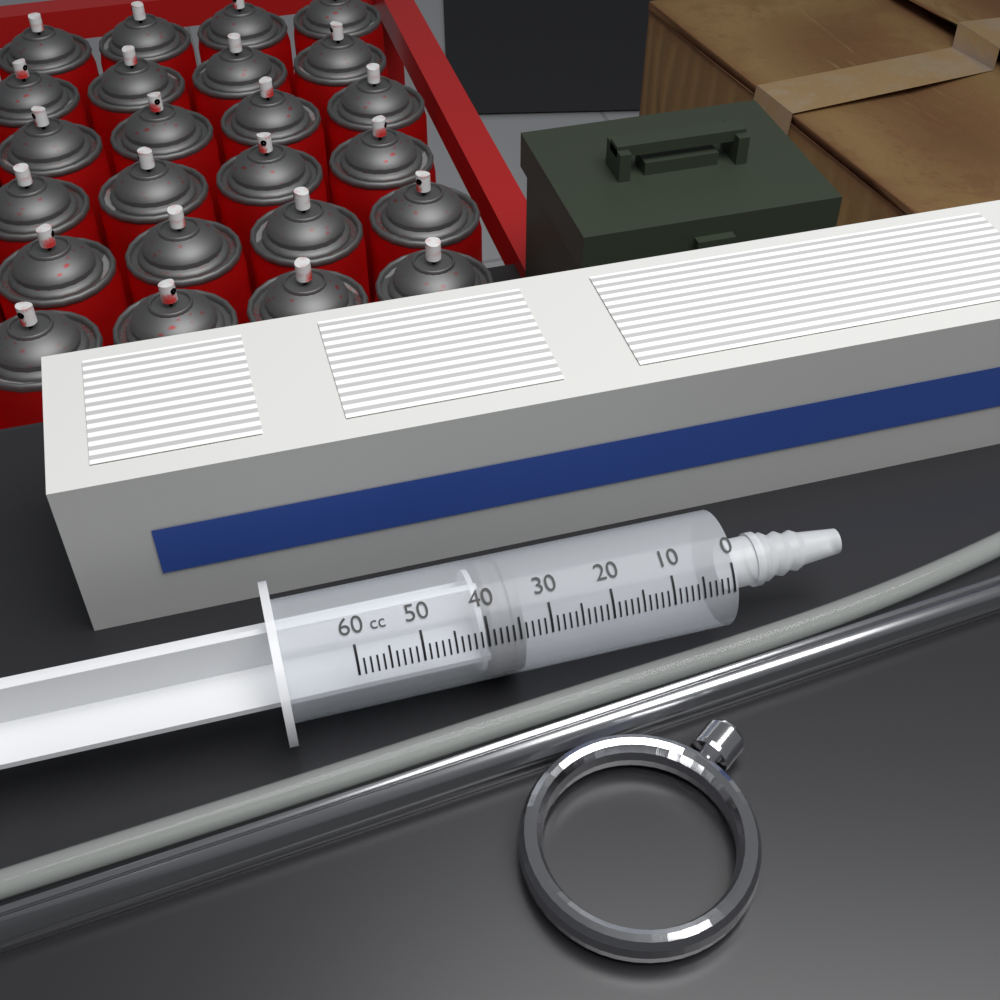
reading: 34 cc
